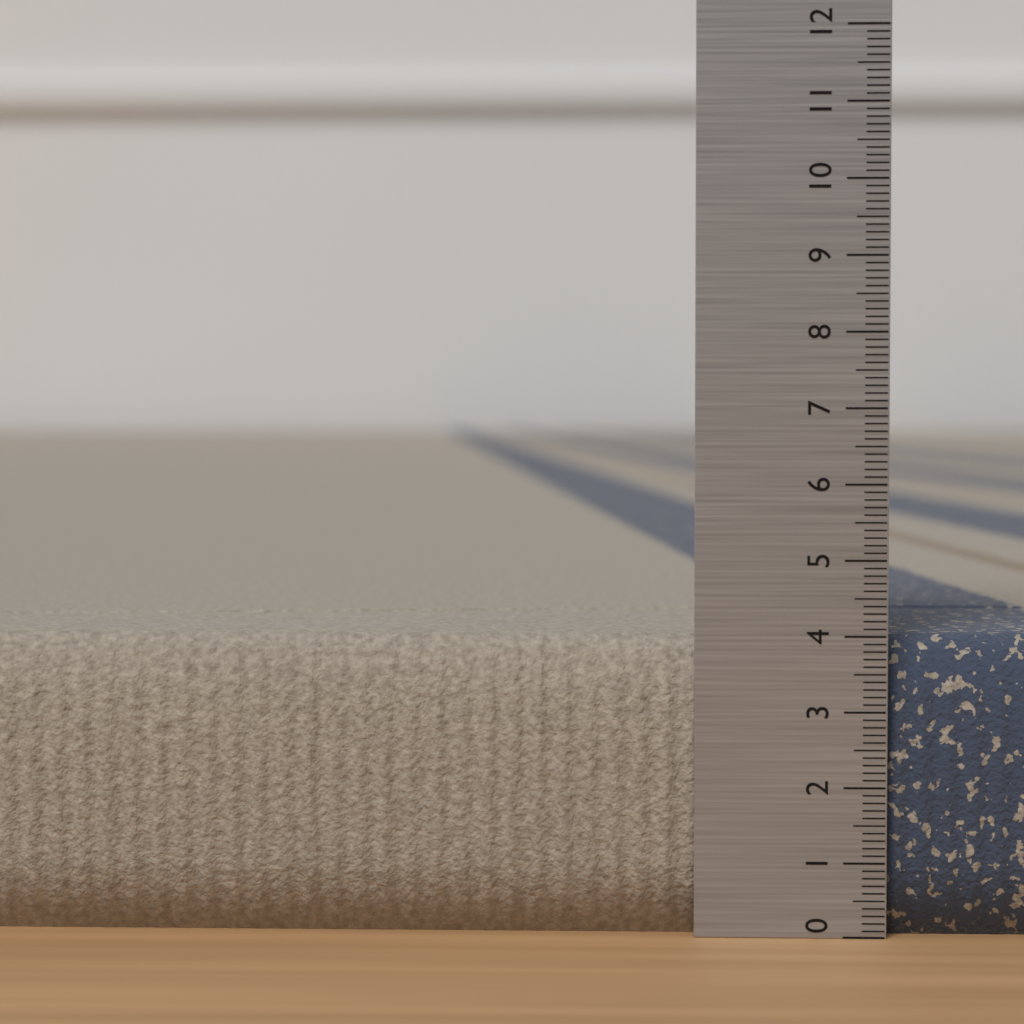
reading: 4.0 (no unit)
